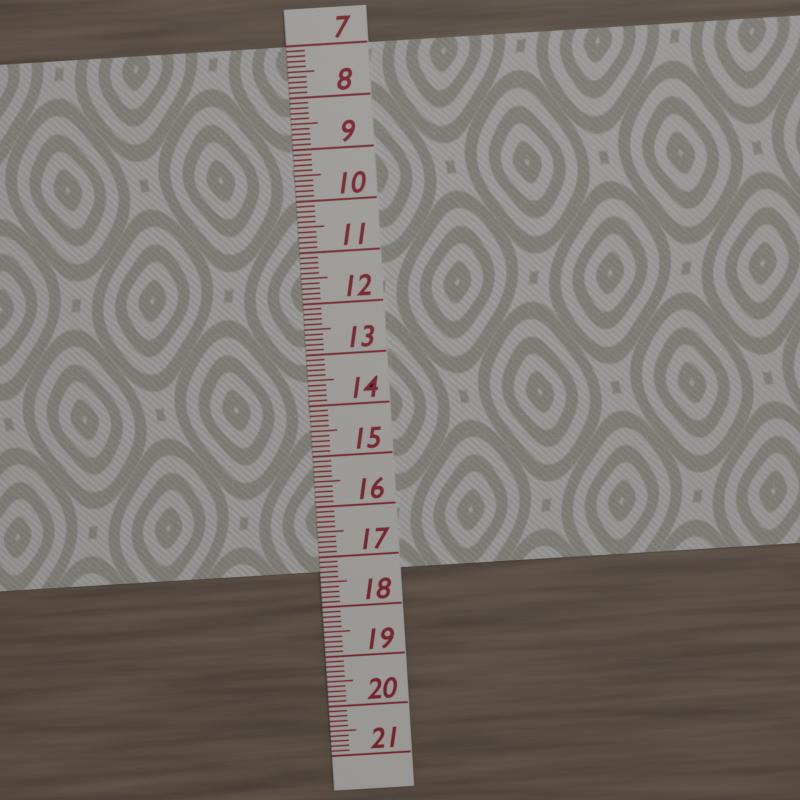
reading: 17.3 (no unit)
